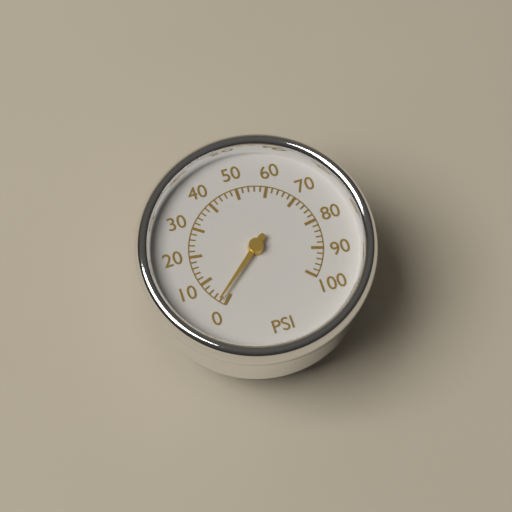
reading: 2 psi
